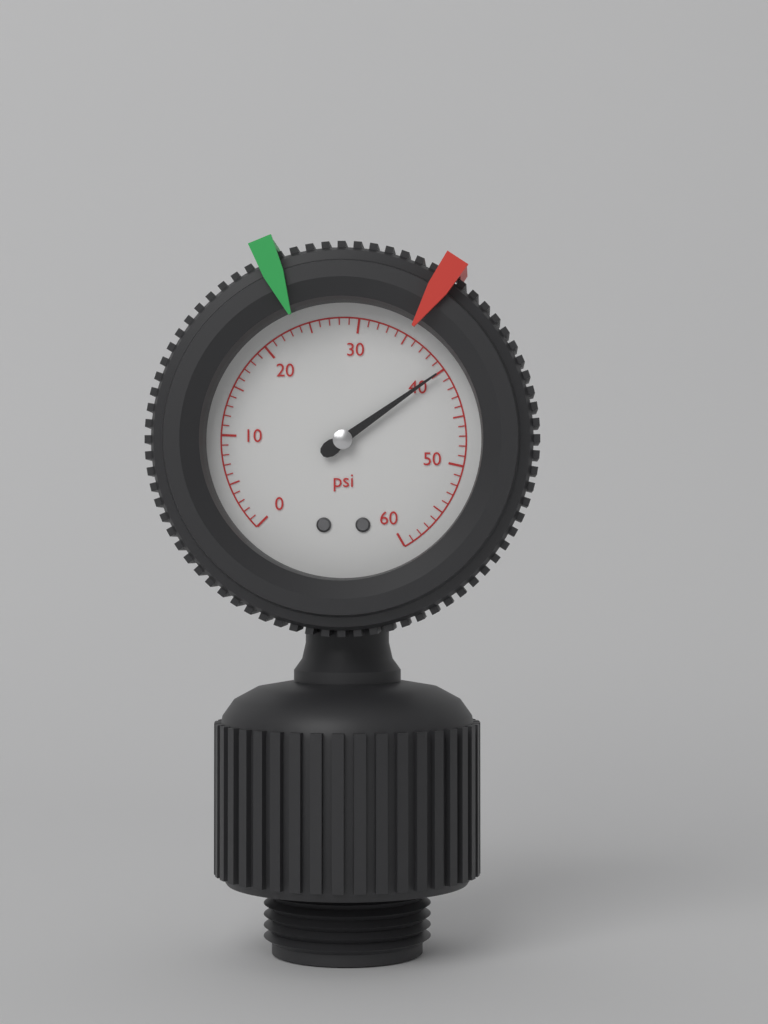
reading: 40 psi
